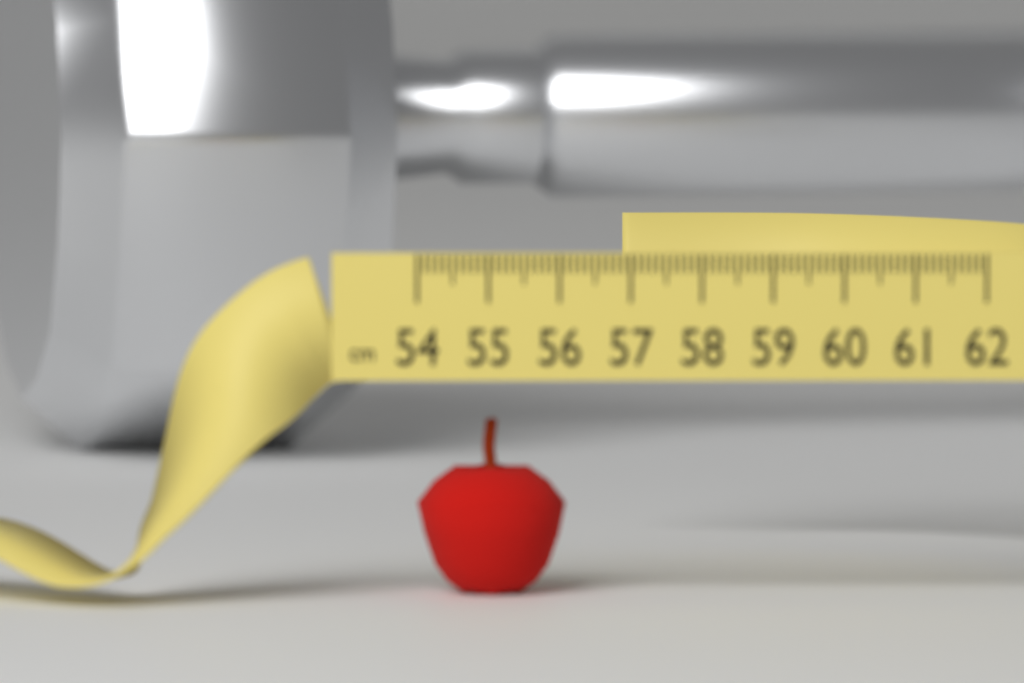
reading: 56.1 cm
